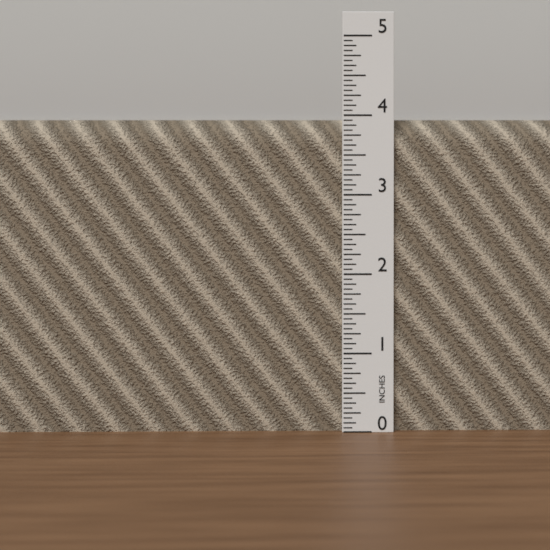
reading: 3.9375 in
